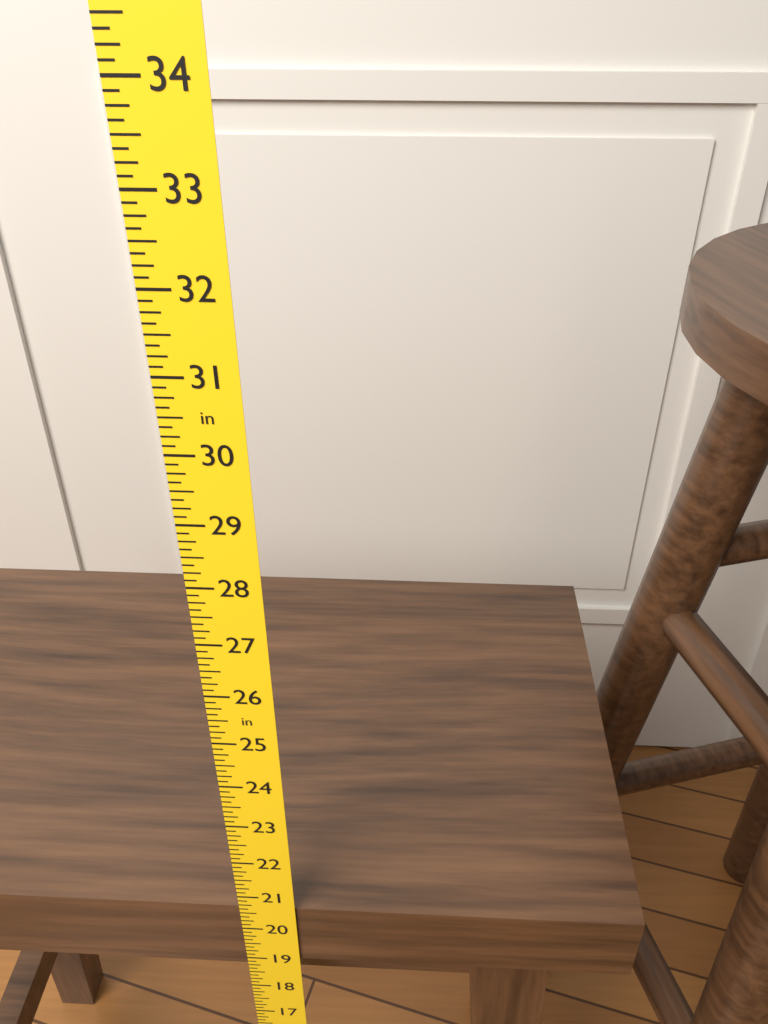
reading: 20.625 in
